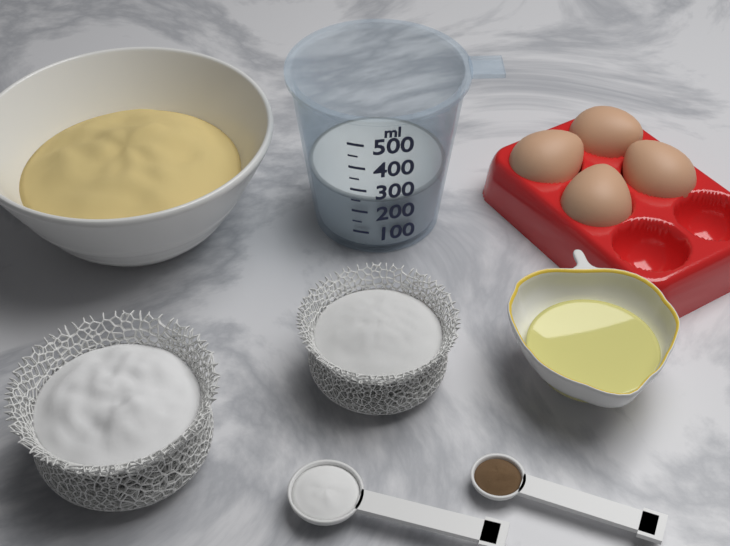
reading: 250 ml
